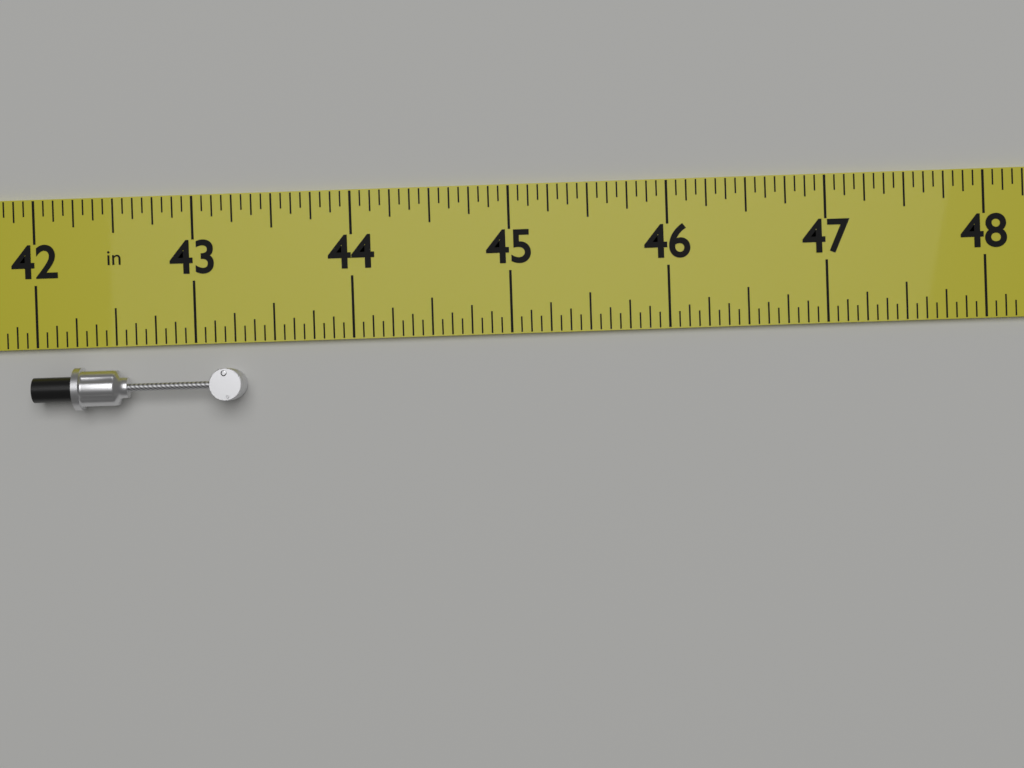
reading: 43.3125 in
